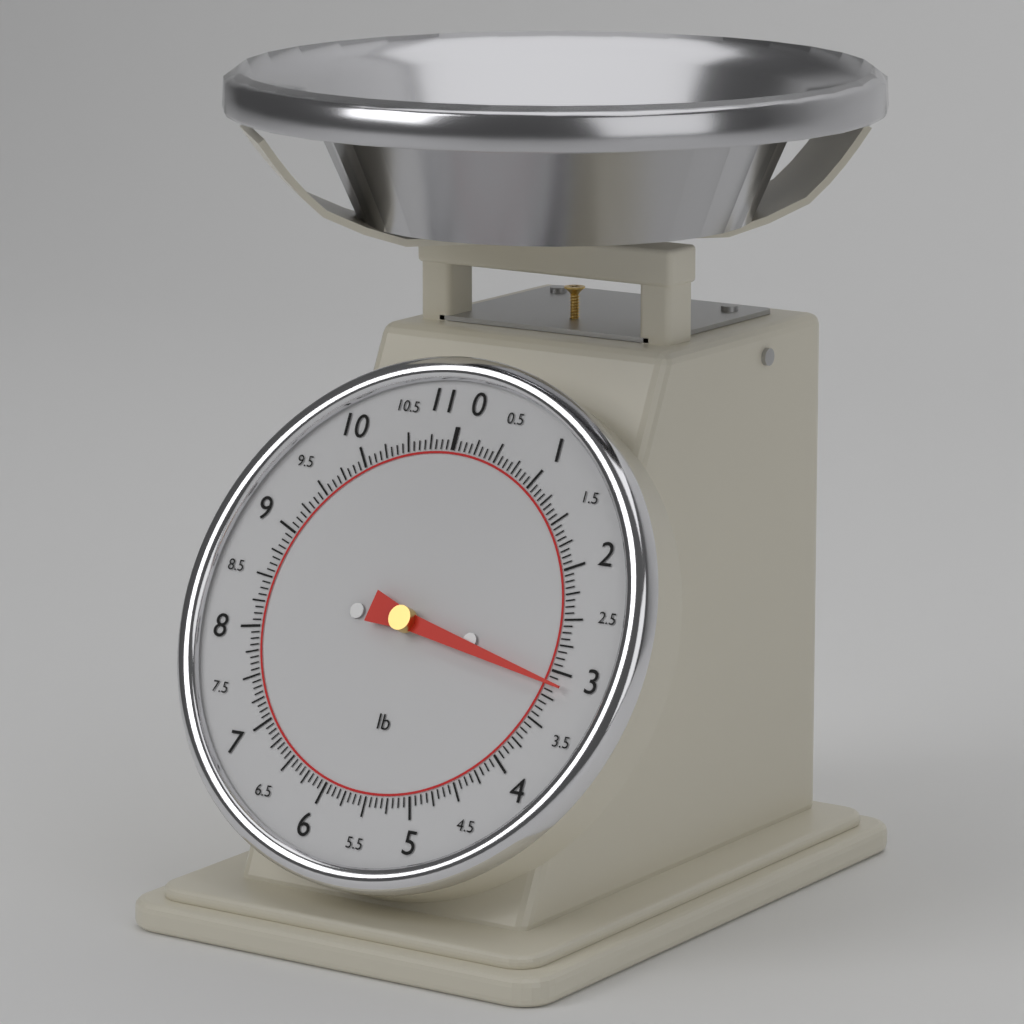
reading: 3.1250 lb
